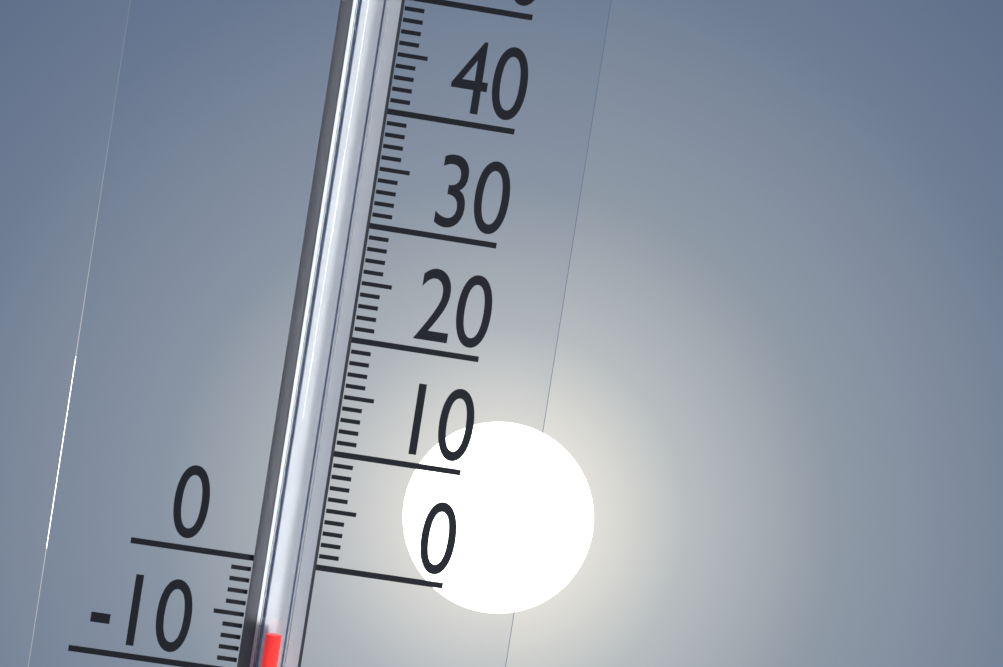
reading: -6 (no unit)
